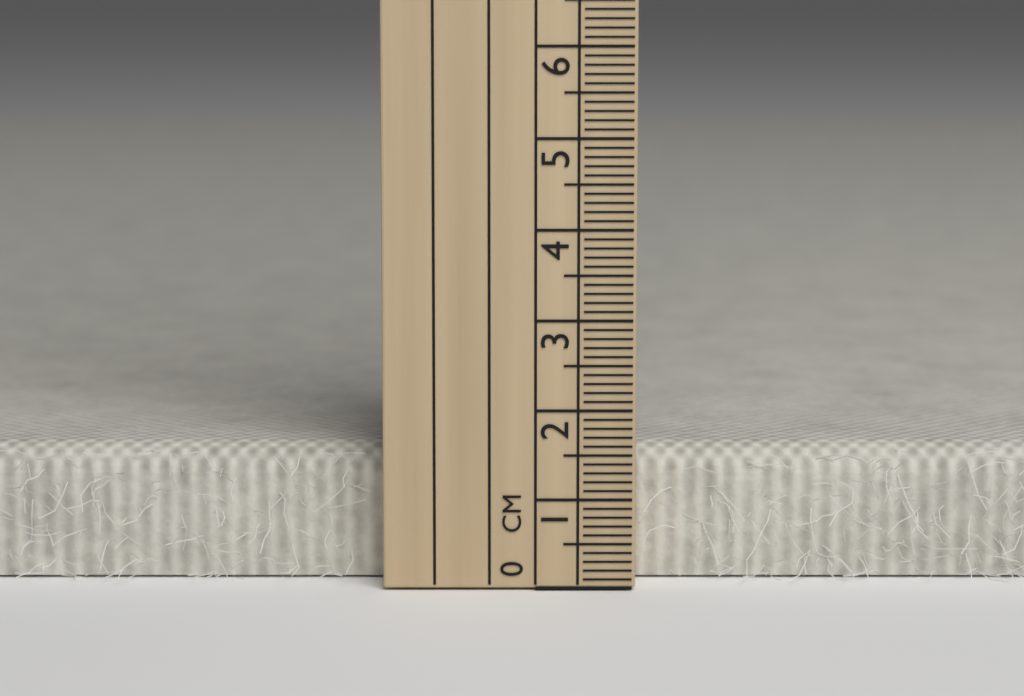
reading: 1.5 cm
